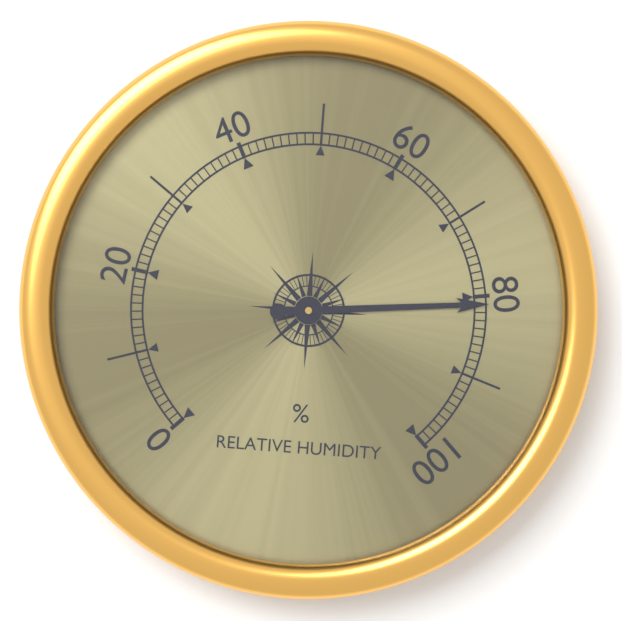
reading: 81 %
